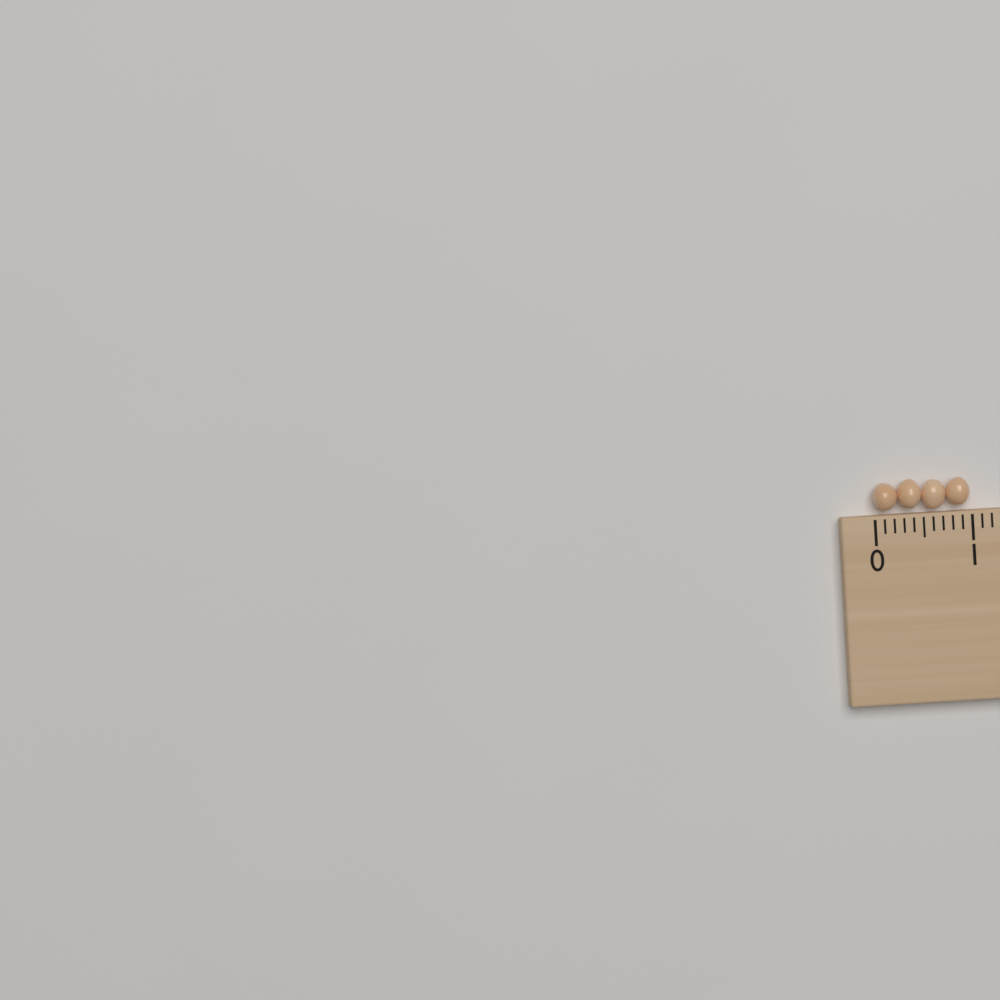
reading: 1.0 (no unit)
